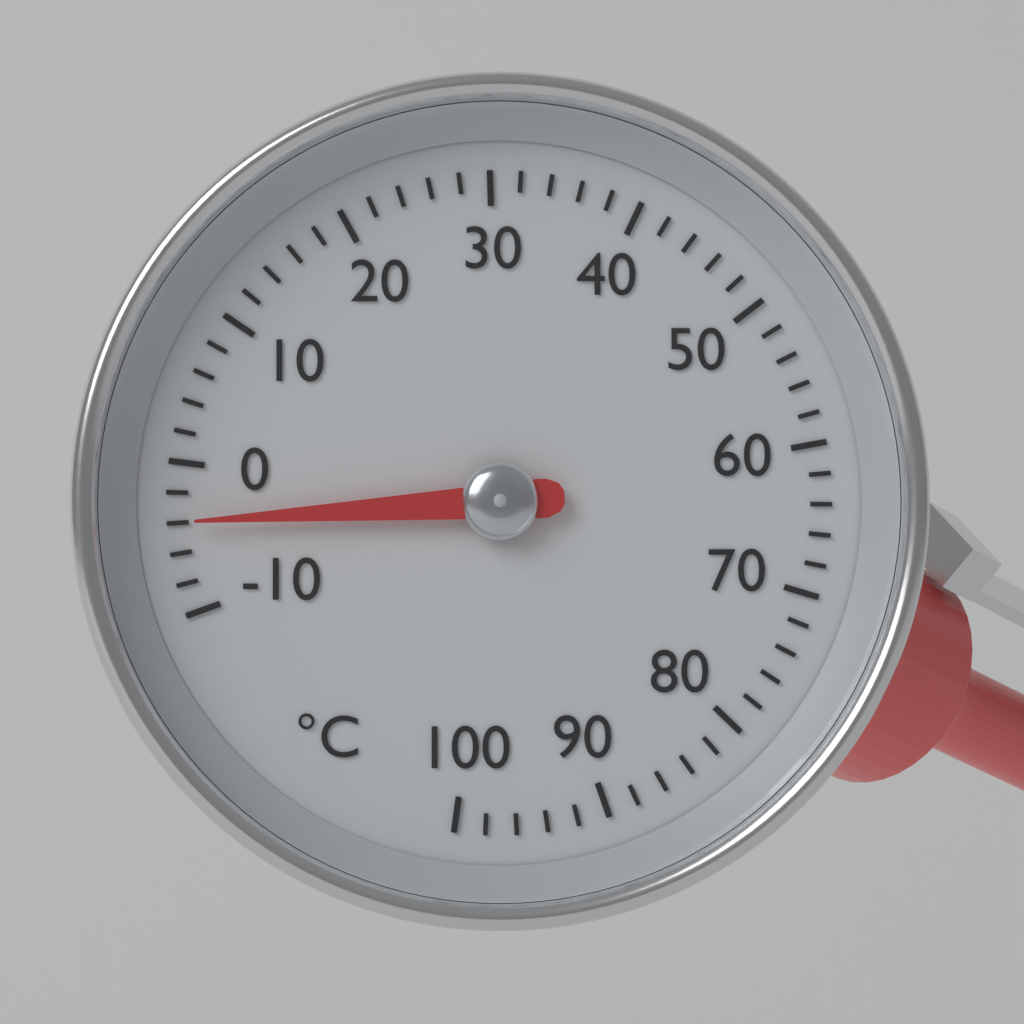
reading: -4 °C
